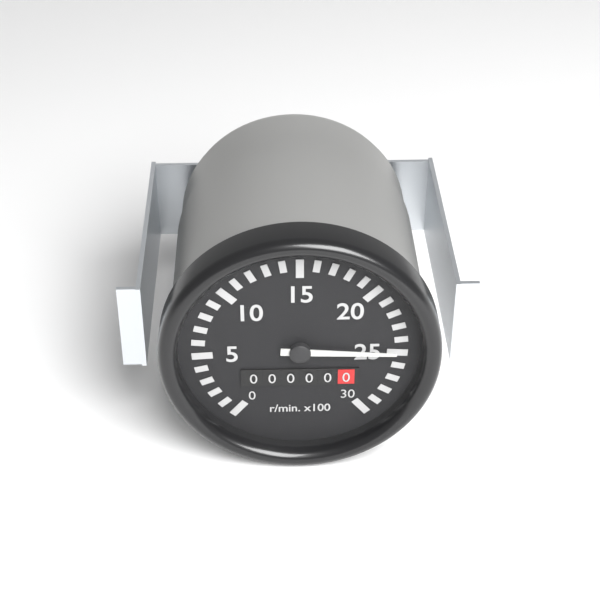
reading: 2500 r/min
